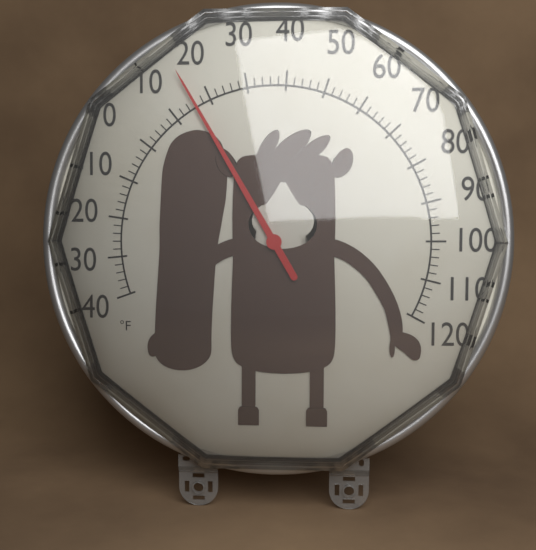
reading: 16 °F
